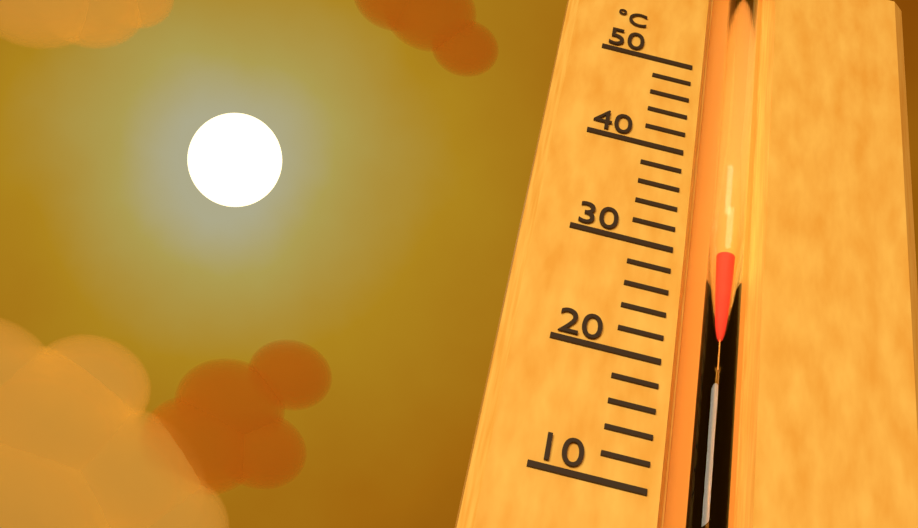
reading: 30 °C
